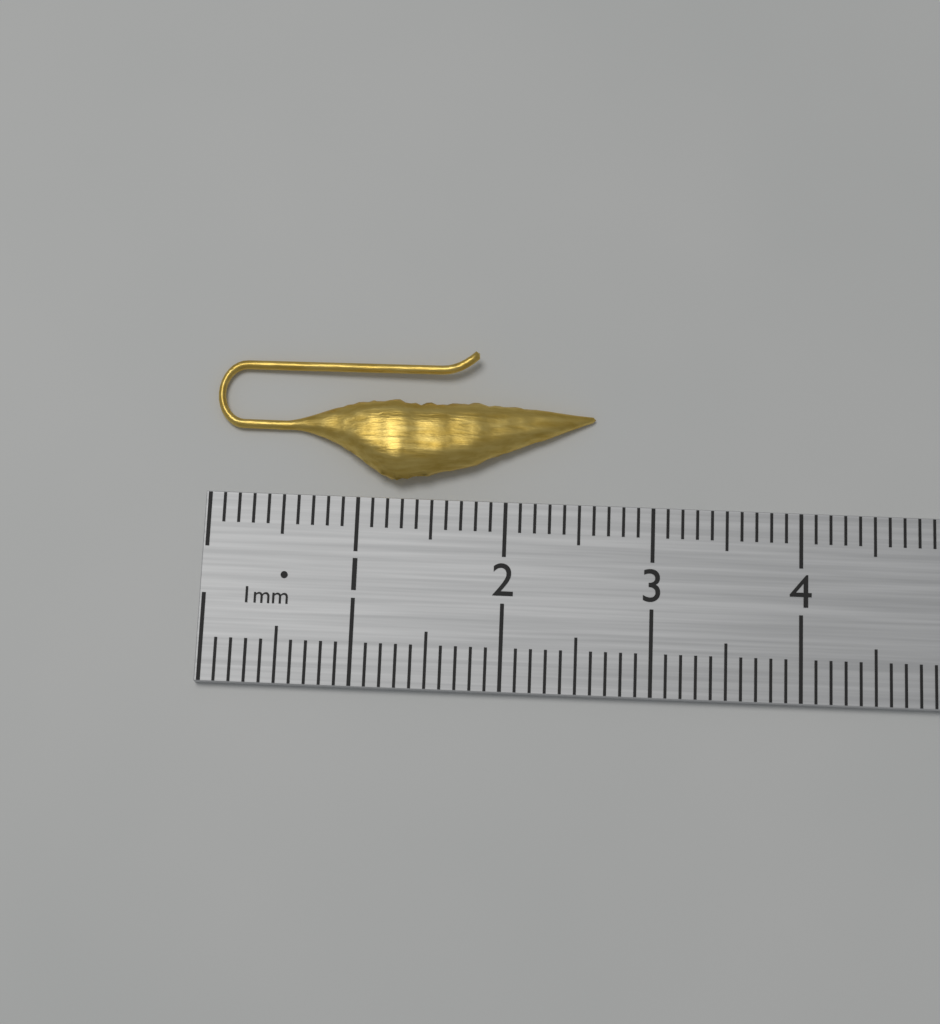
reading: 2.6 cm
